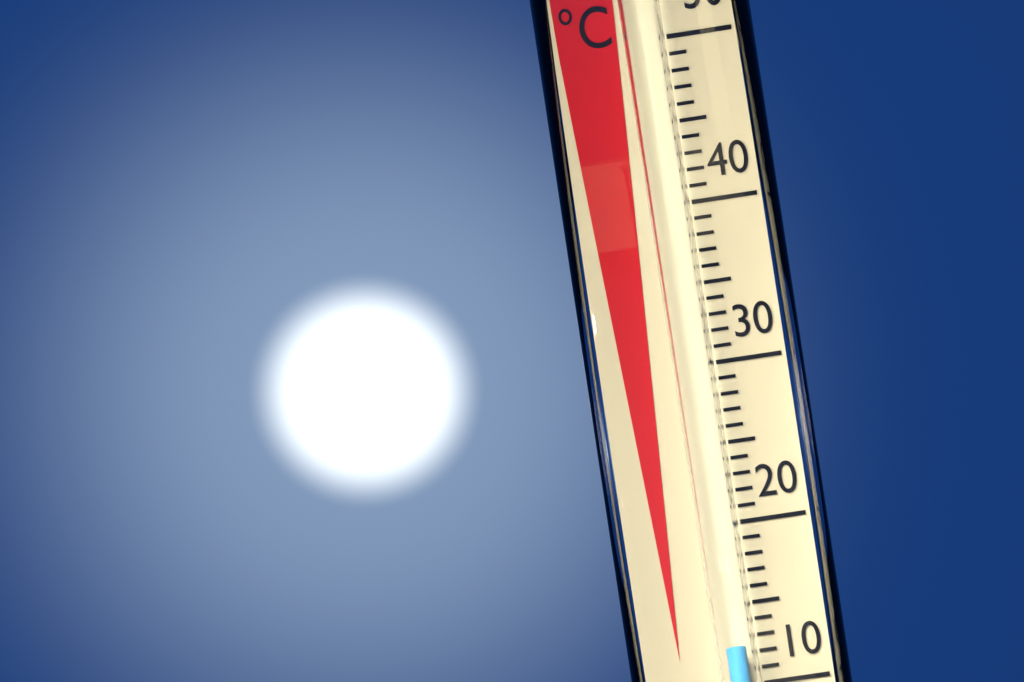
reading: 12 °C
